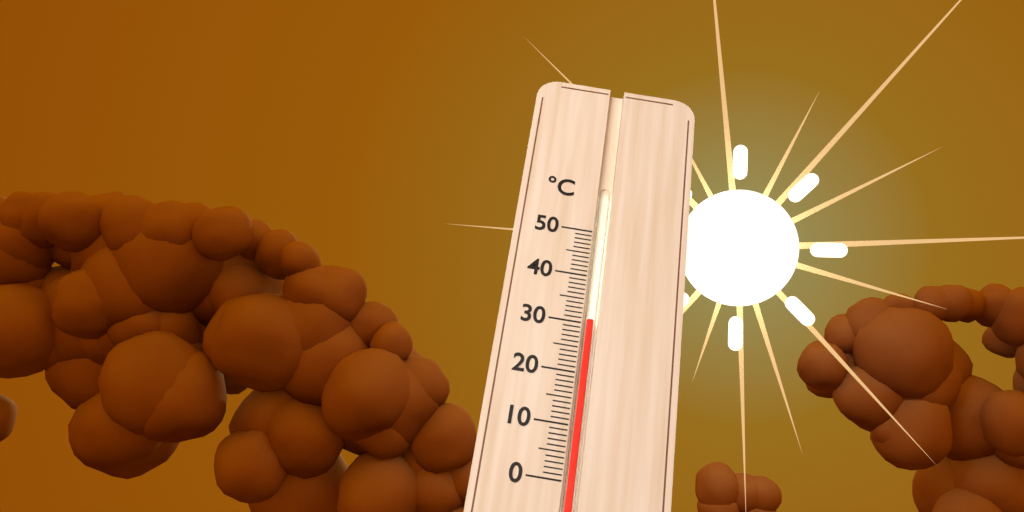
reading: 31 °C
